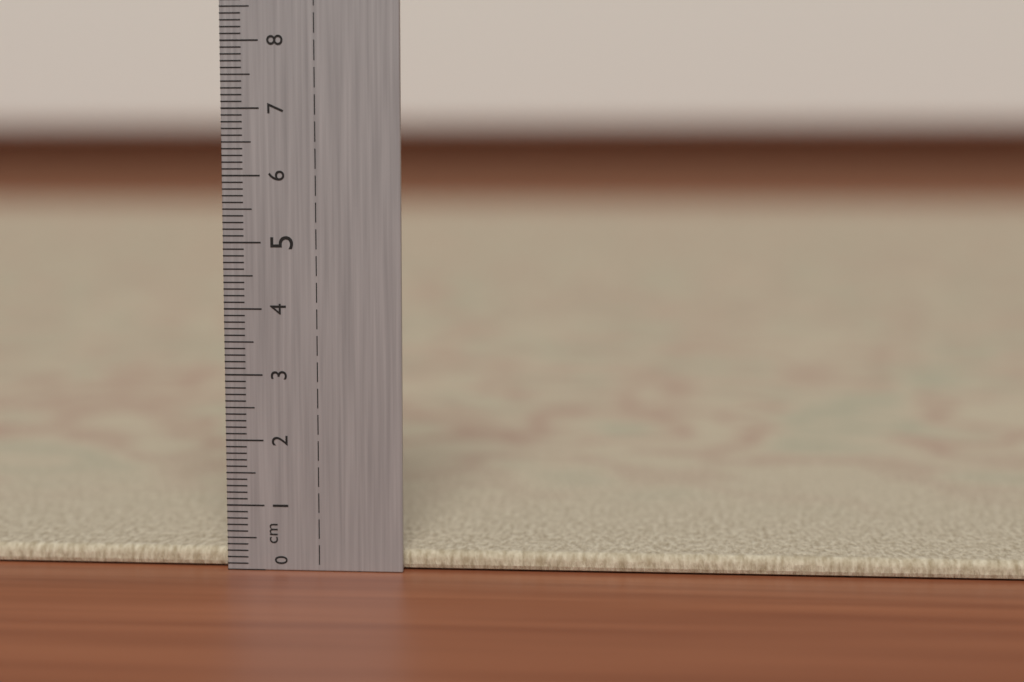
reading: 0.3 cm
